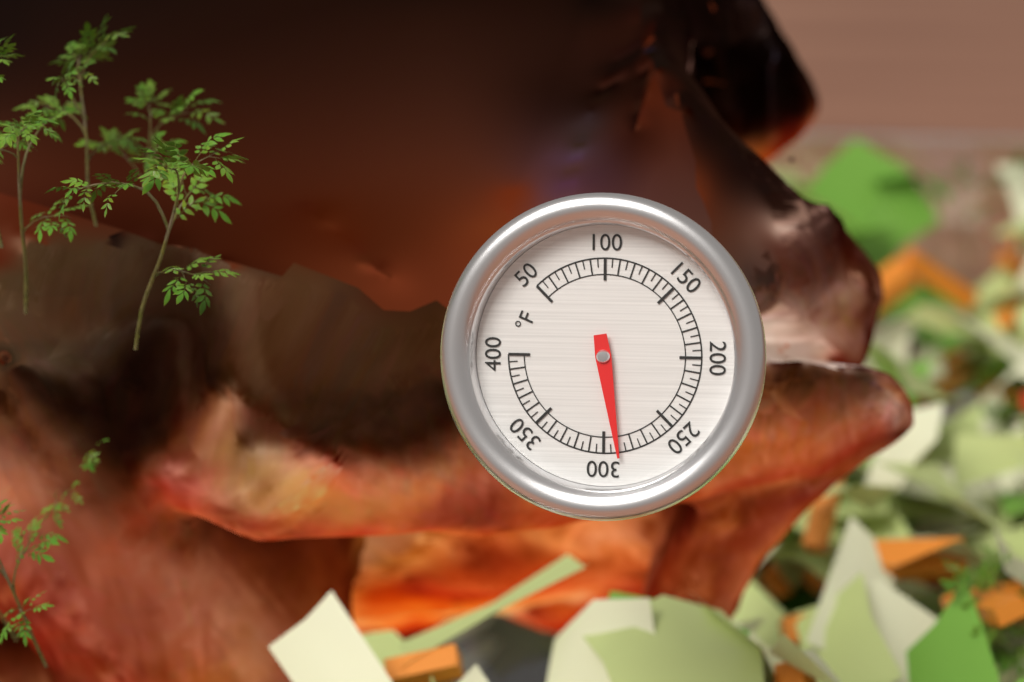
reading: 290 °F
